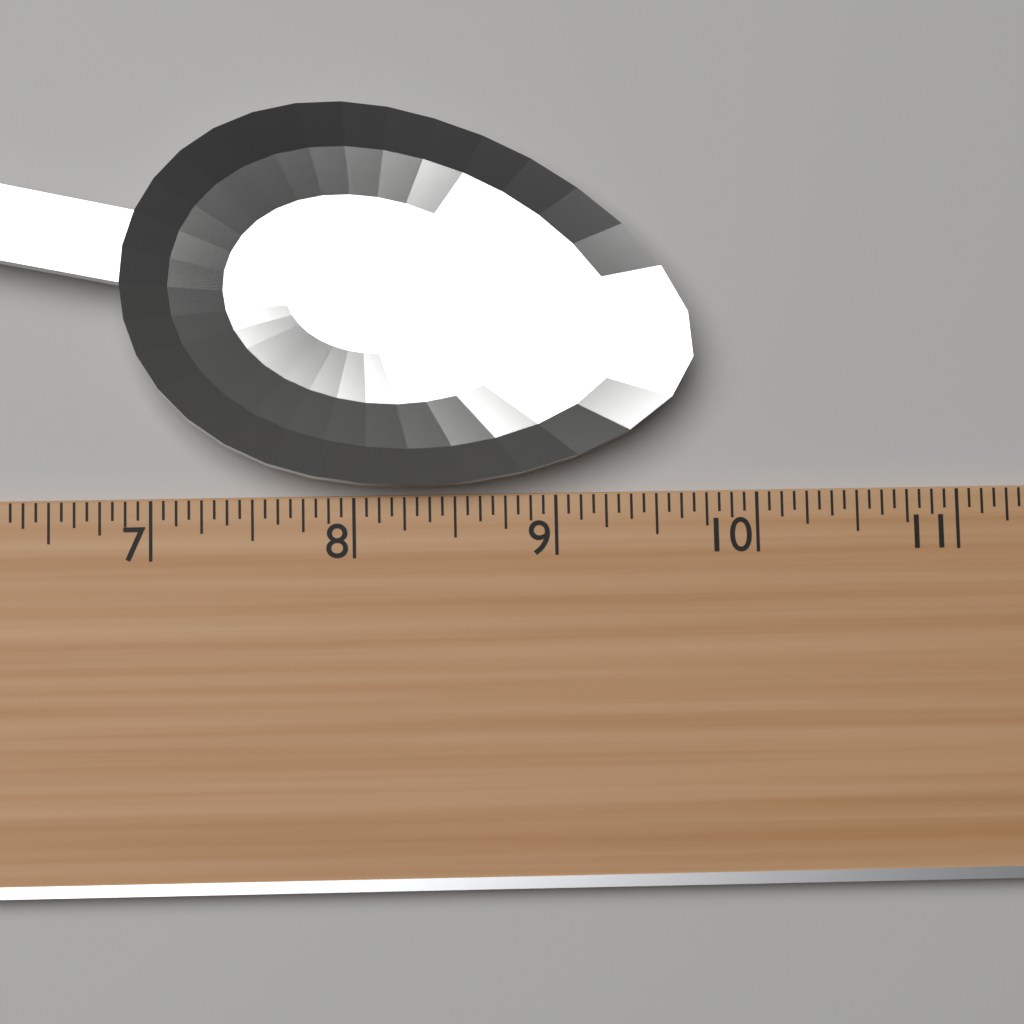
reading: 9.6875 (no unit)
